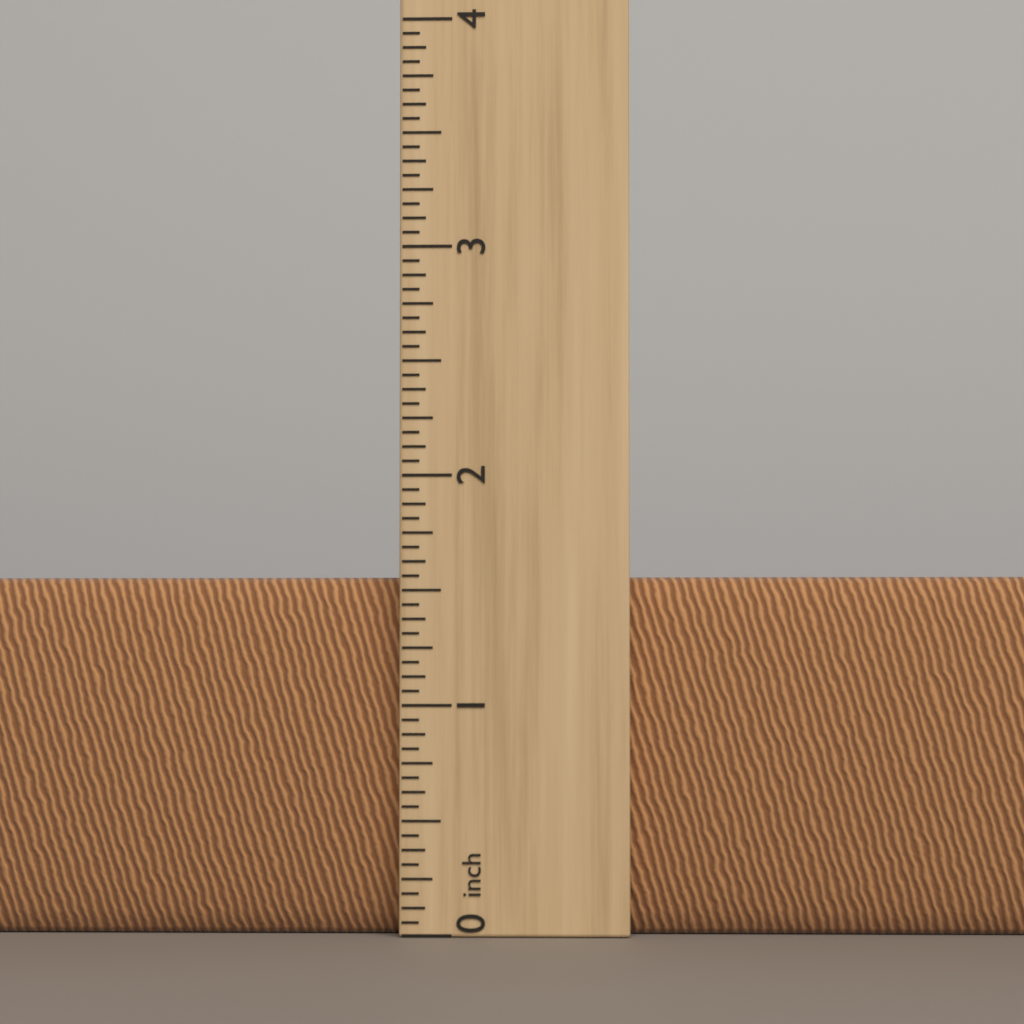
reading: 1.5625 inch
